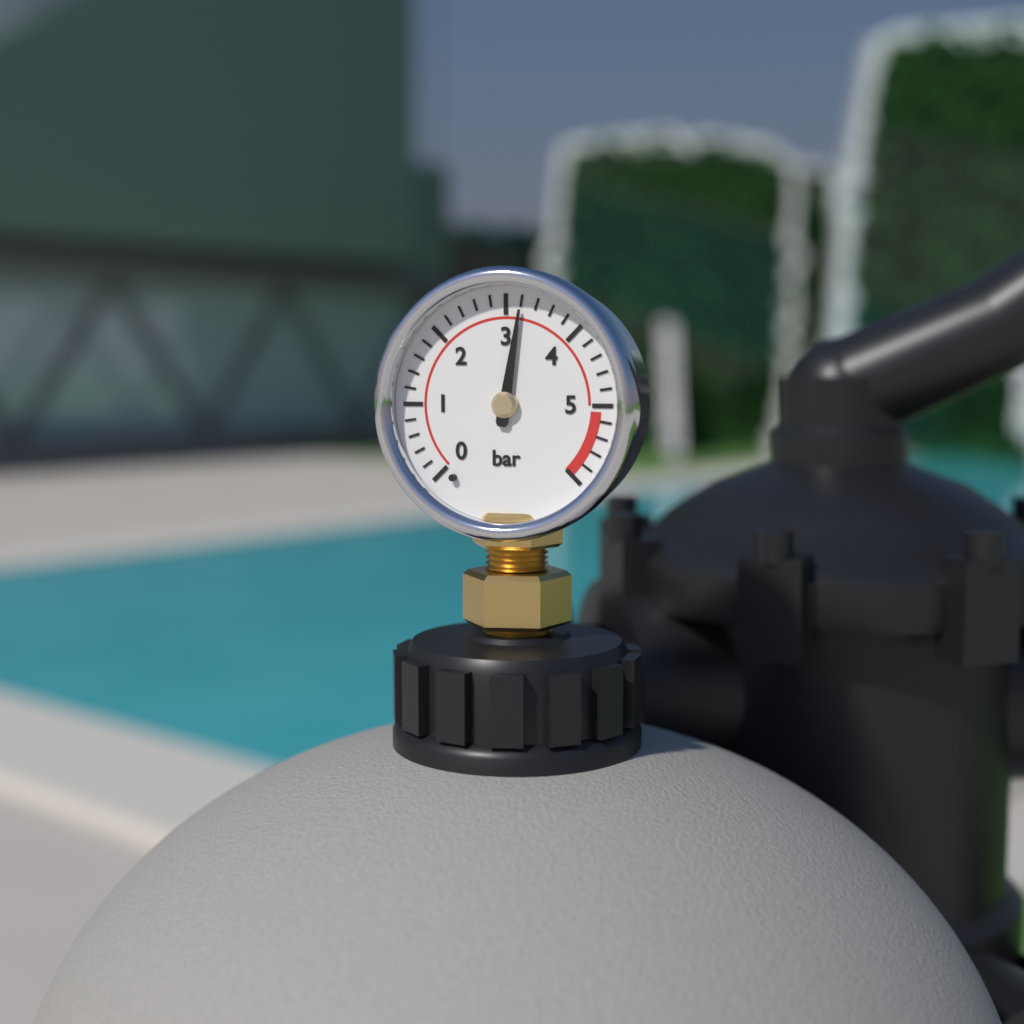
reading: 3.2 bar
